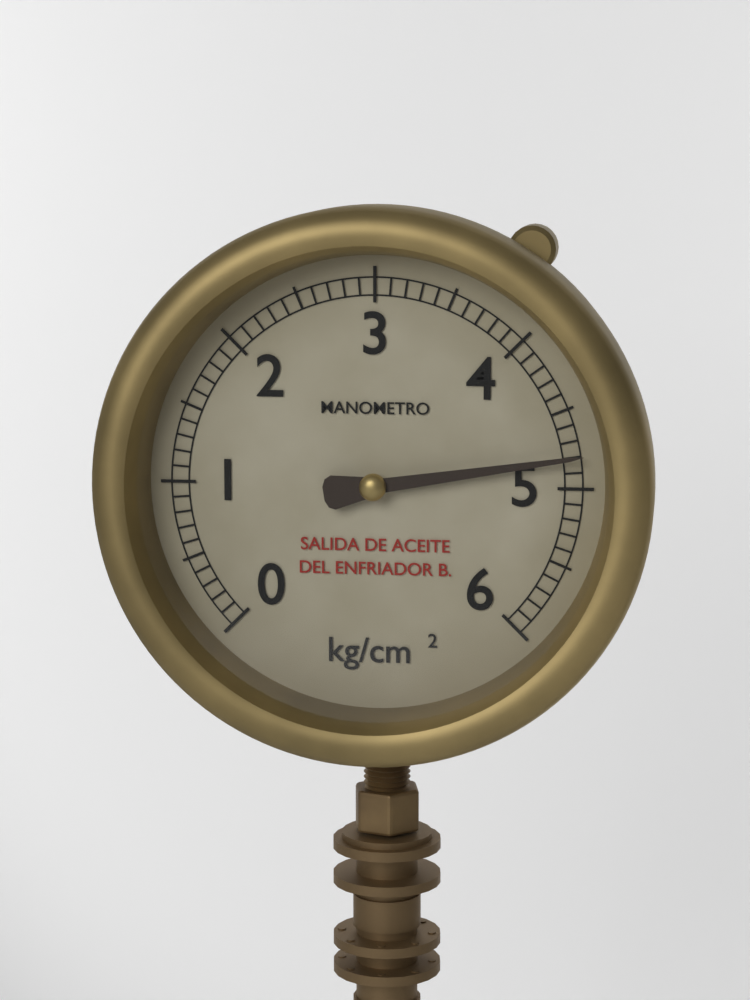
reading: 4.8 kg/cm²
